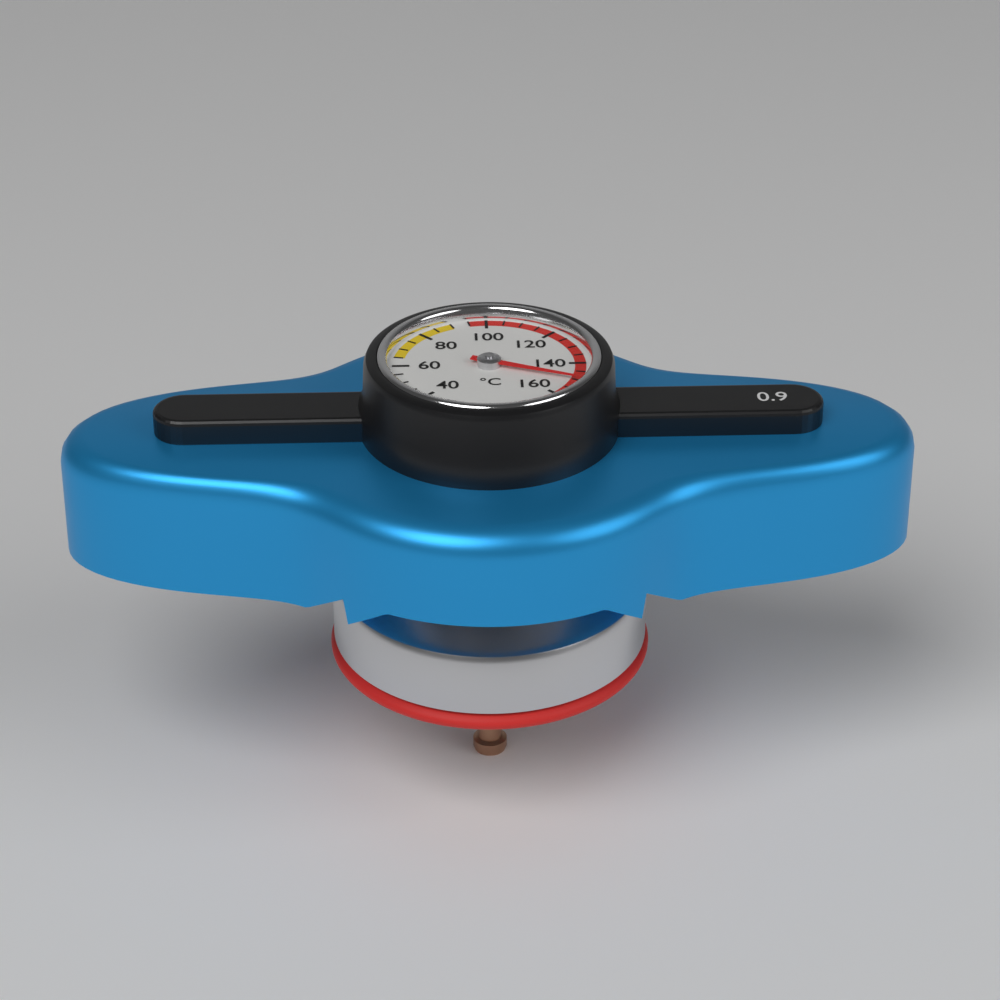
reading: 150 °C
